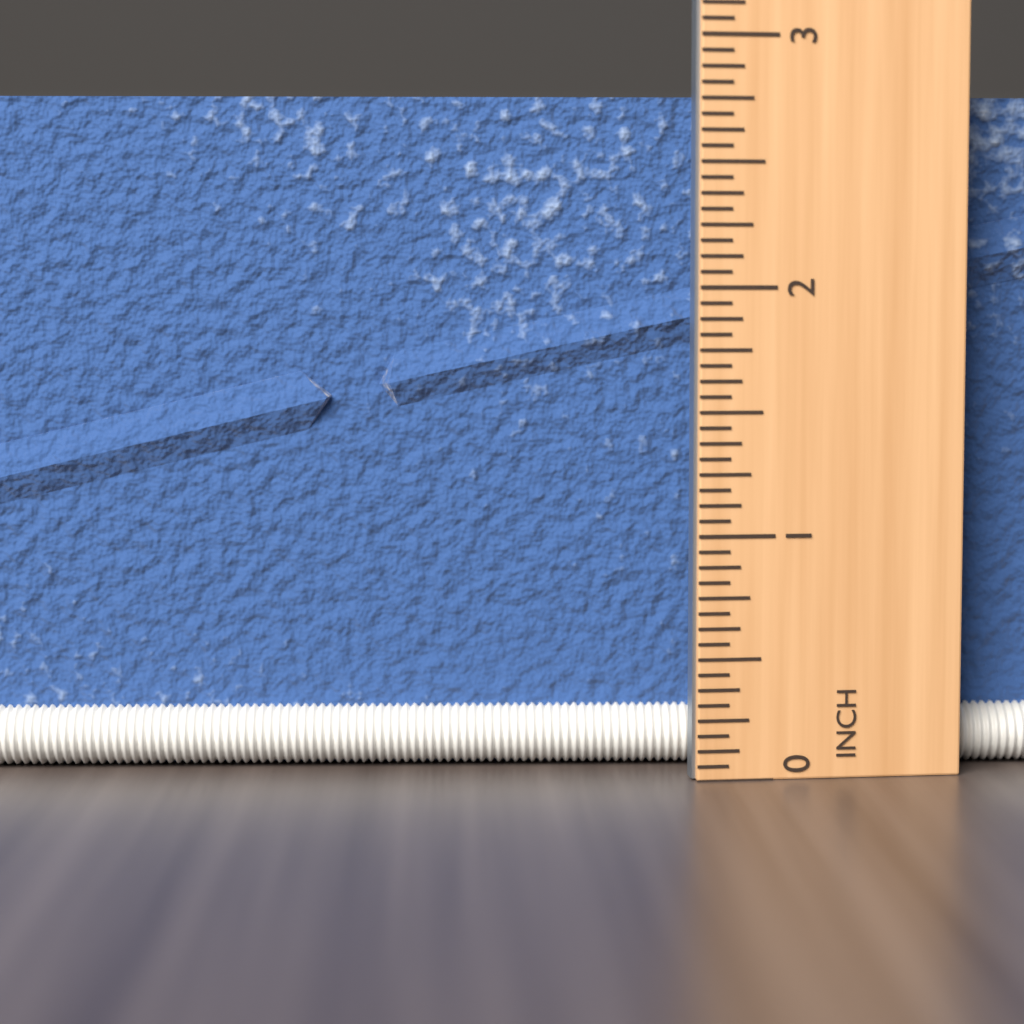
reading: 2.8125 in
